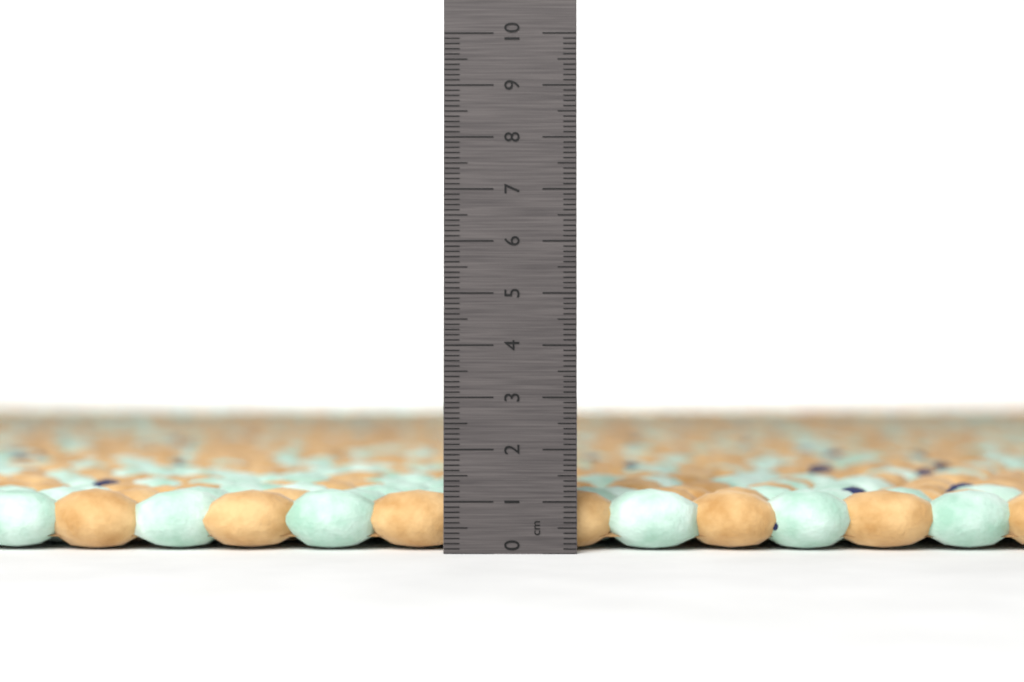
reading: 1.2 cm
